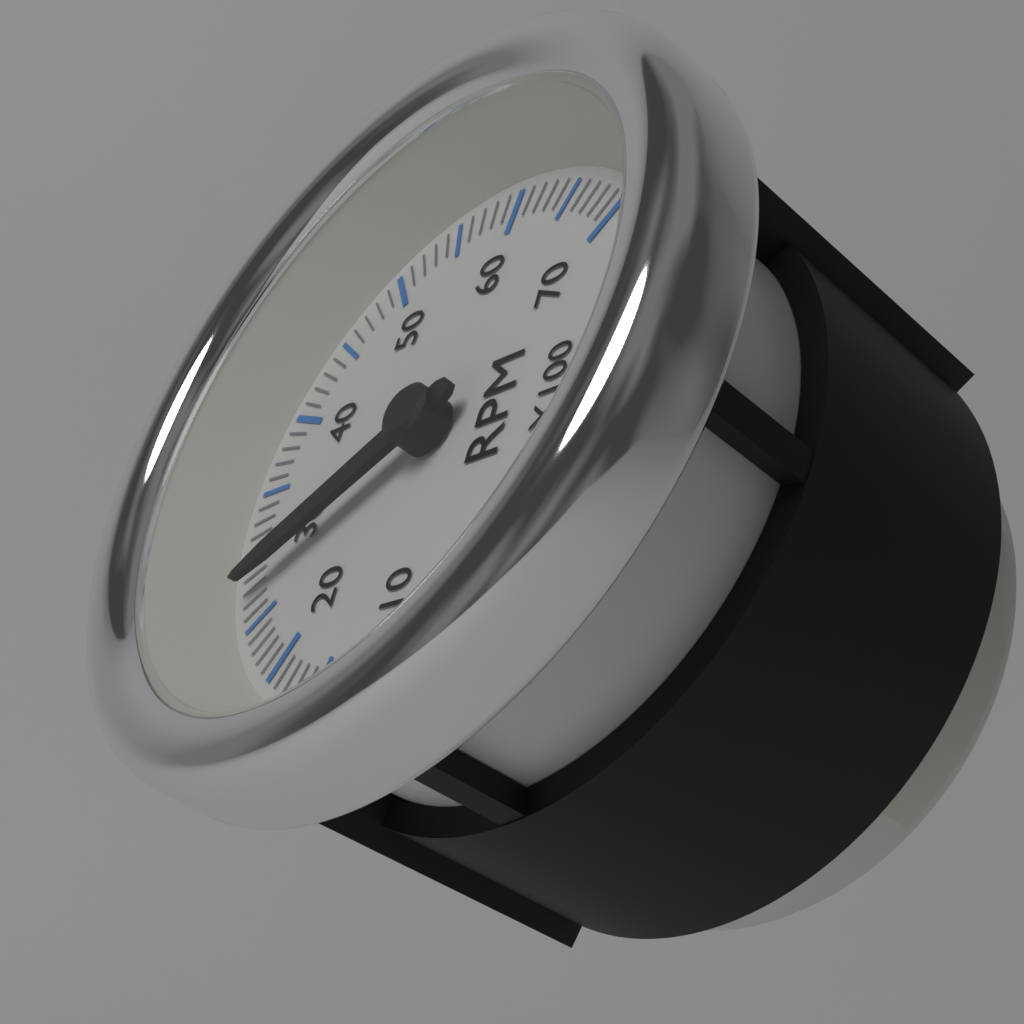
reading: 2800 RPM
